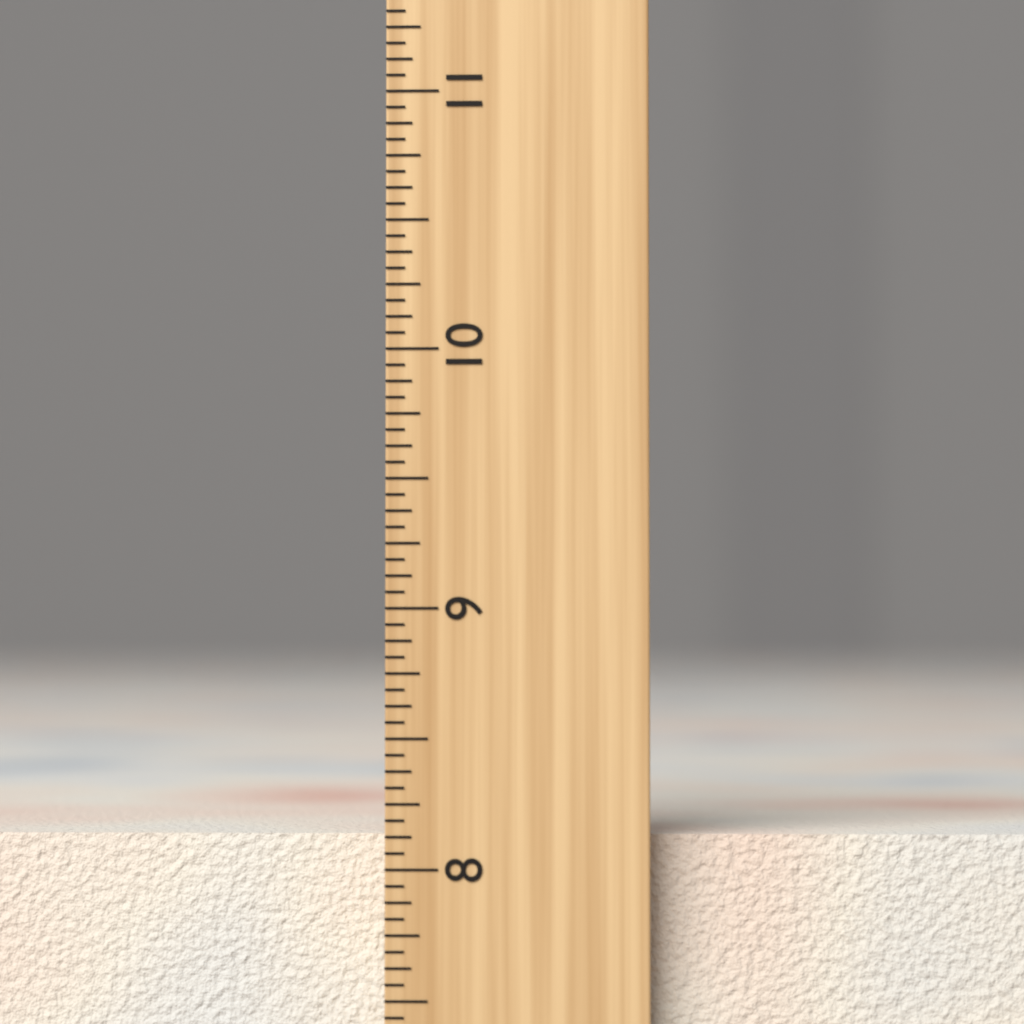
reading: 8.1250 inch
